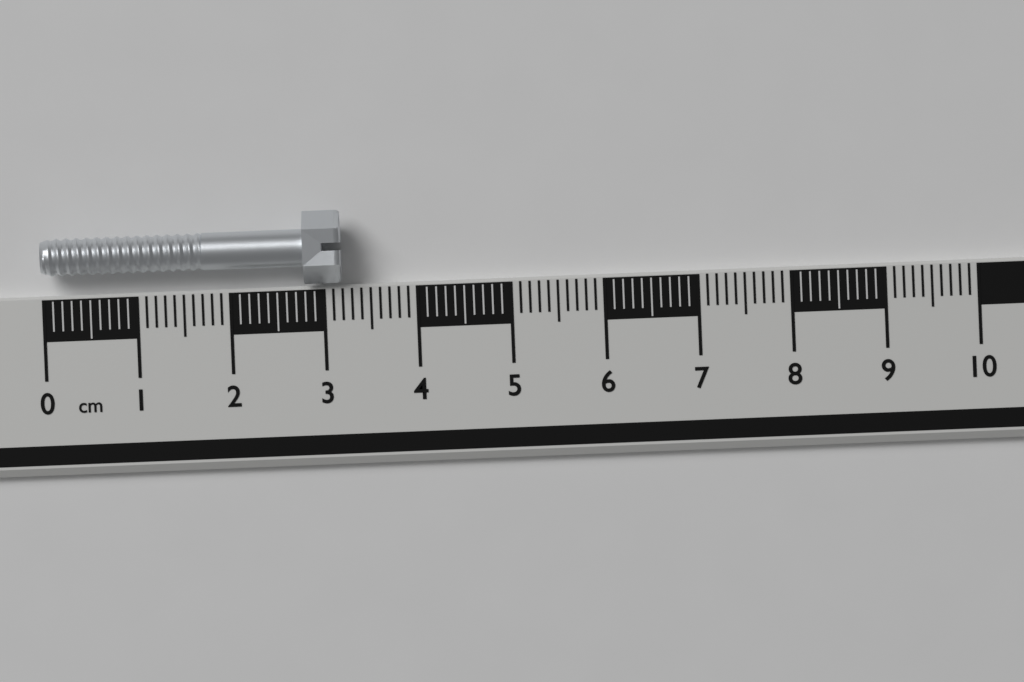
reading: 3.2 cm
